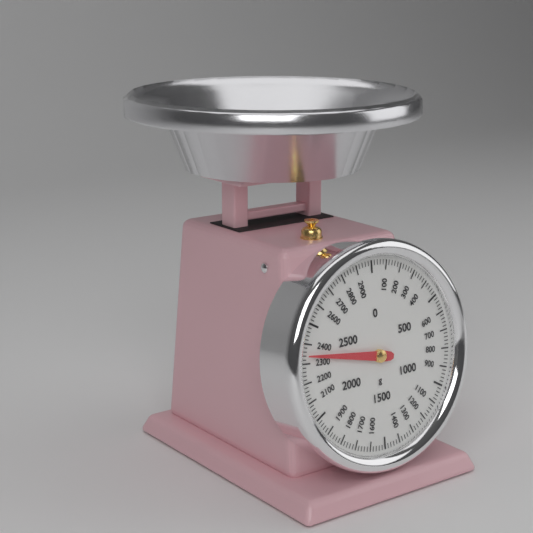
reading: 2340 g
